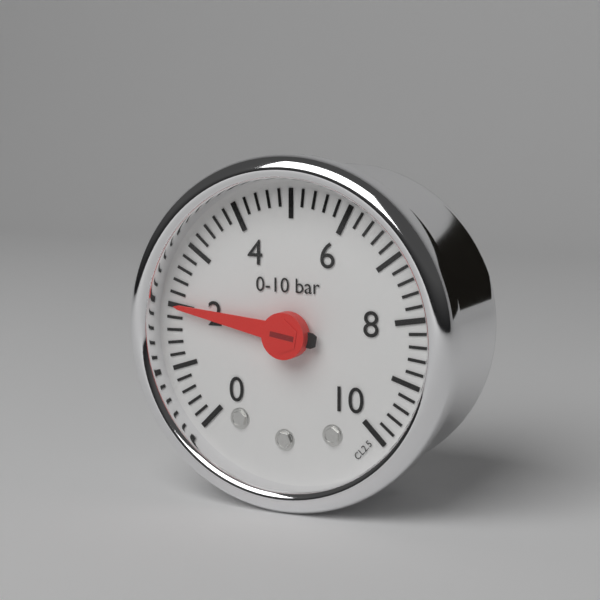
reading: 2.0 bar
